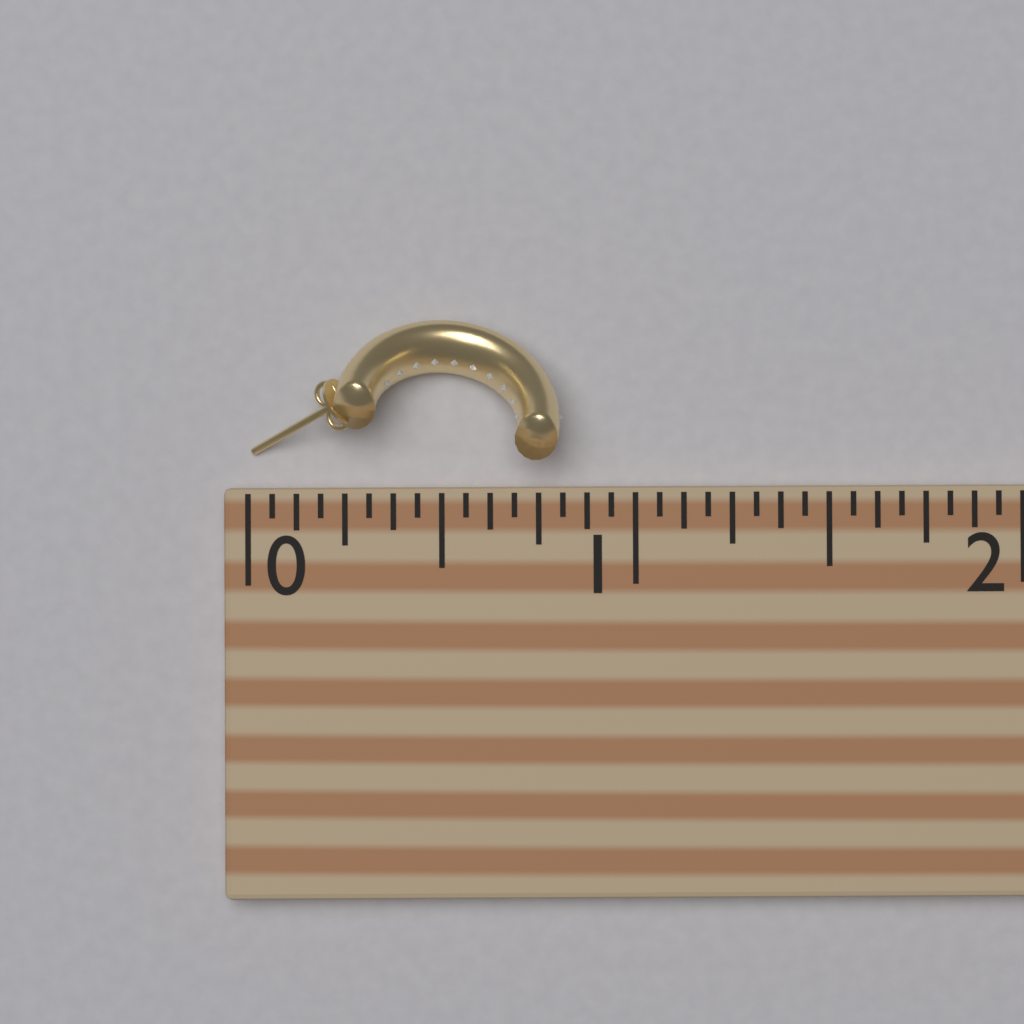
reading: 0.8125 (no unit)
